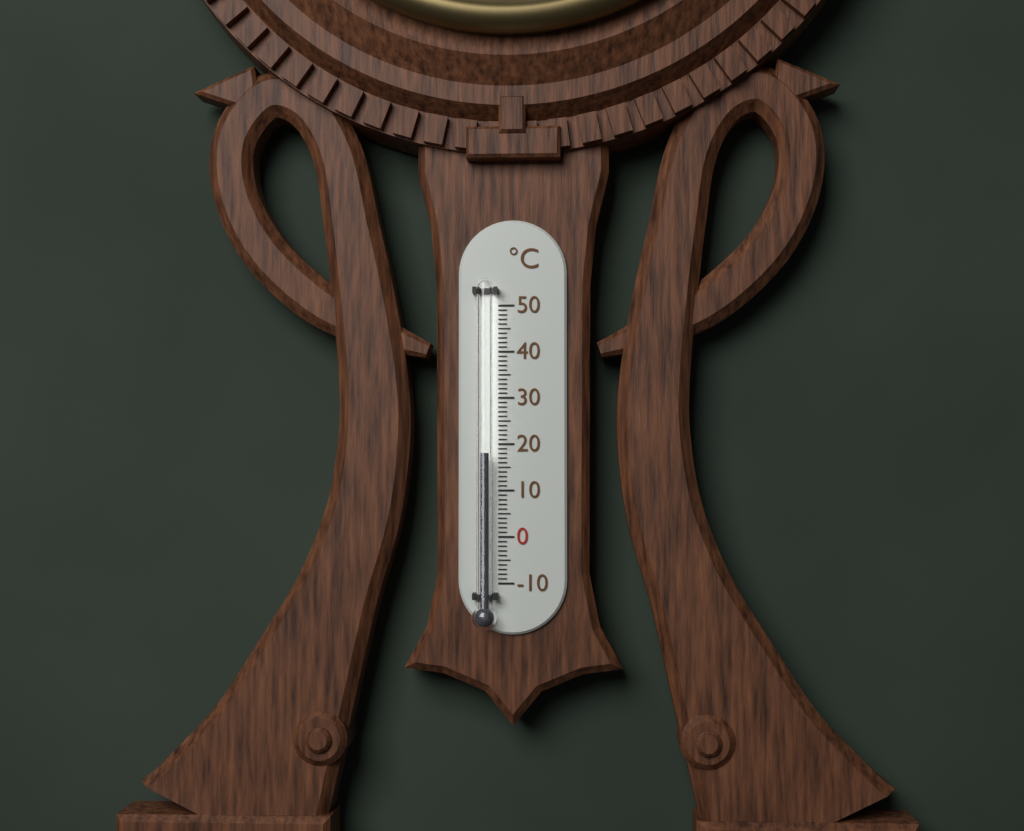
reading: 18 °C
